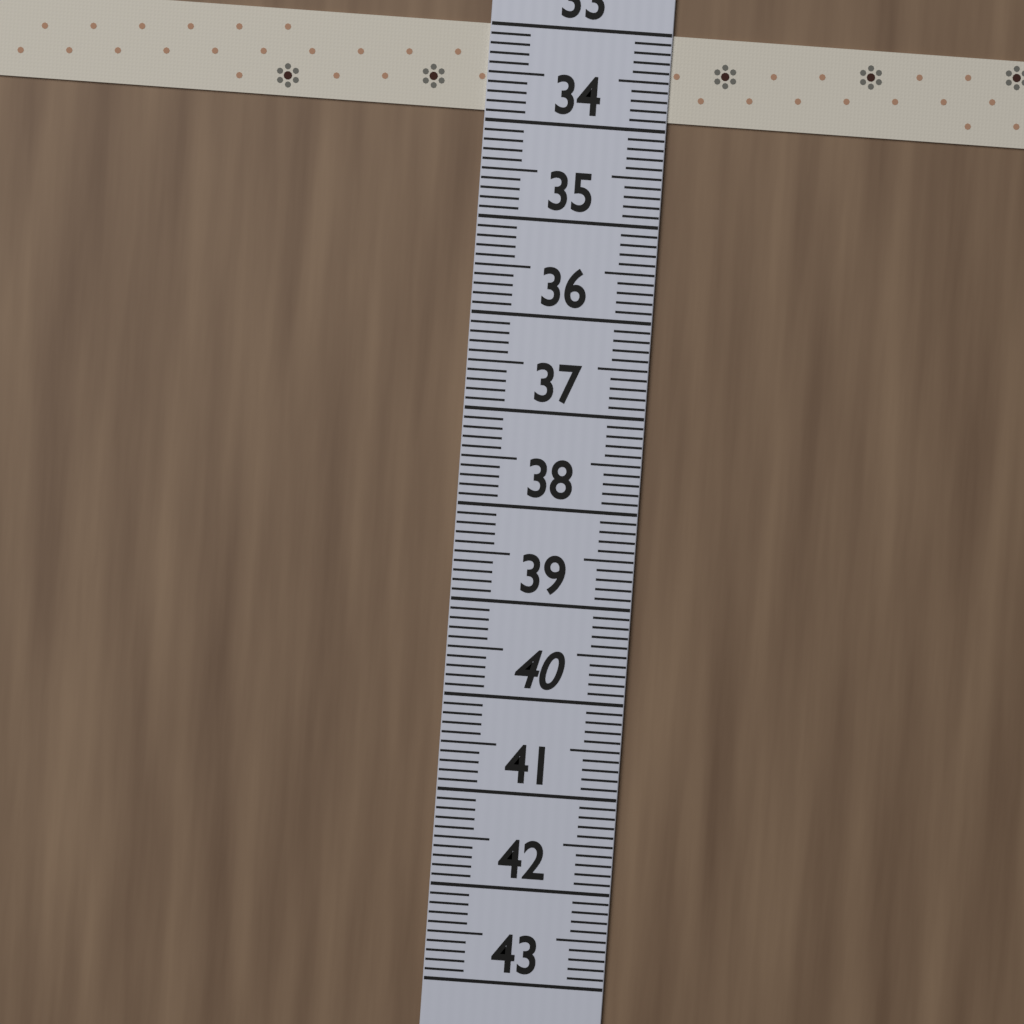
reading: 33.9 (no unit)
